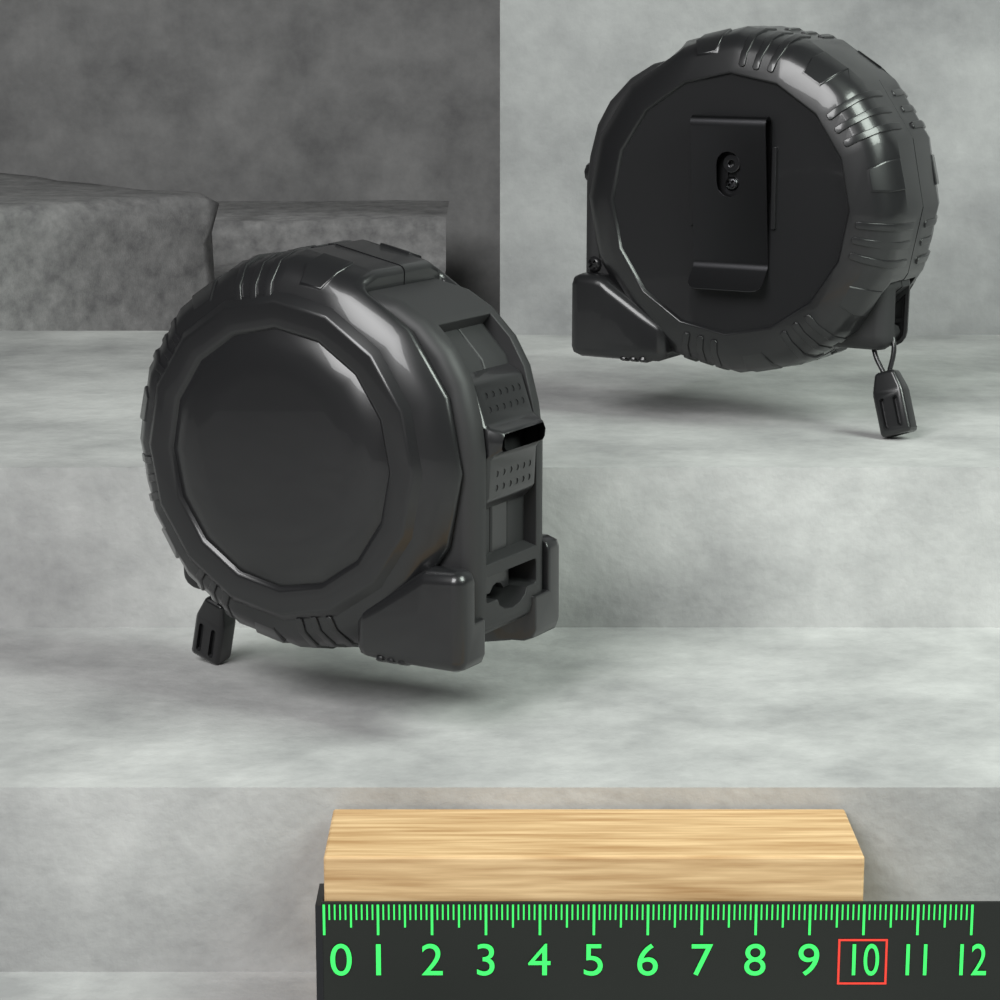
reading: 10.0 (no unit)
